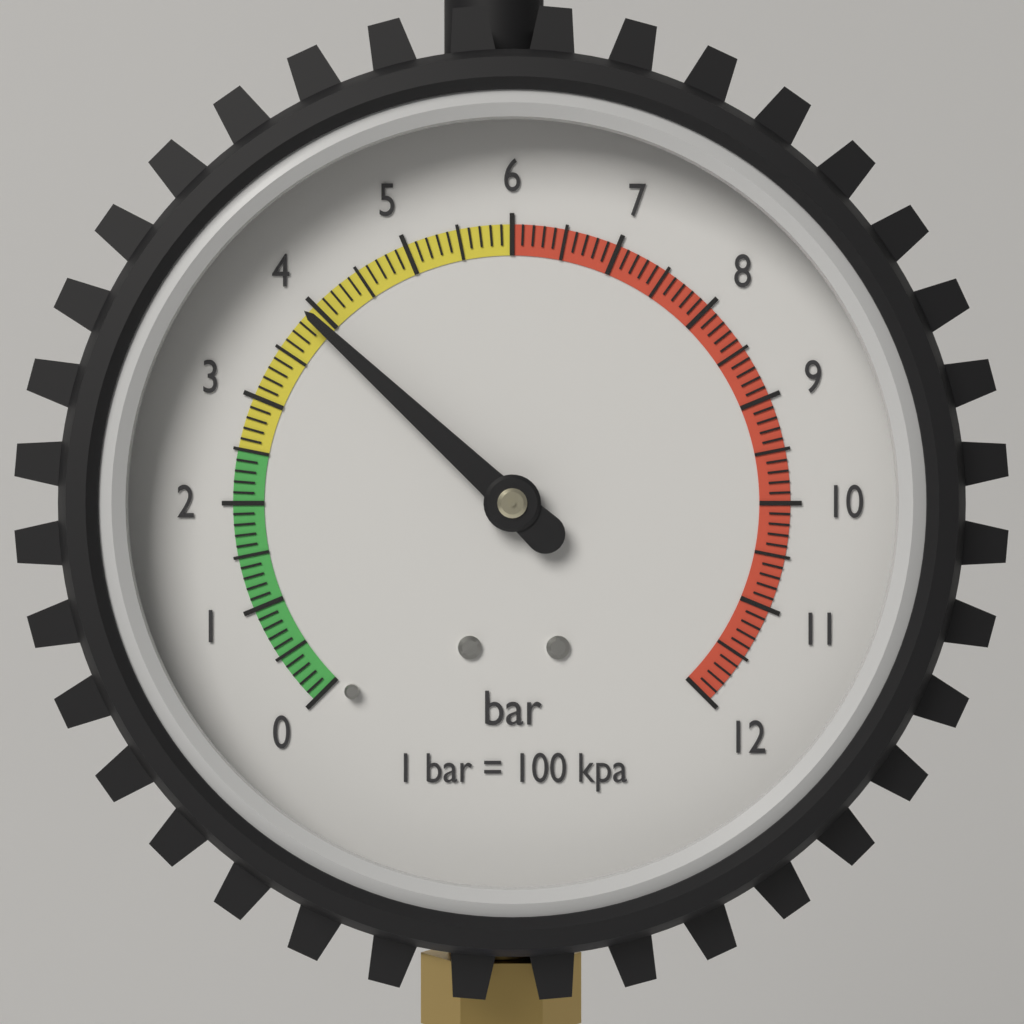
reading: 3.9 bar
